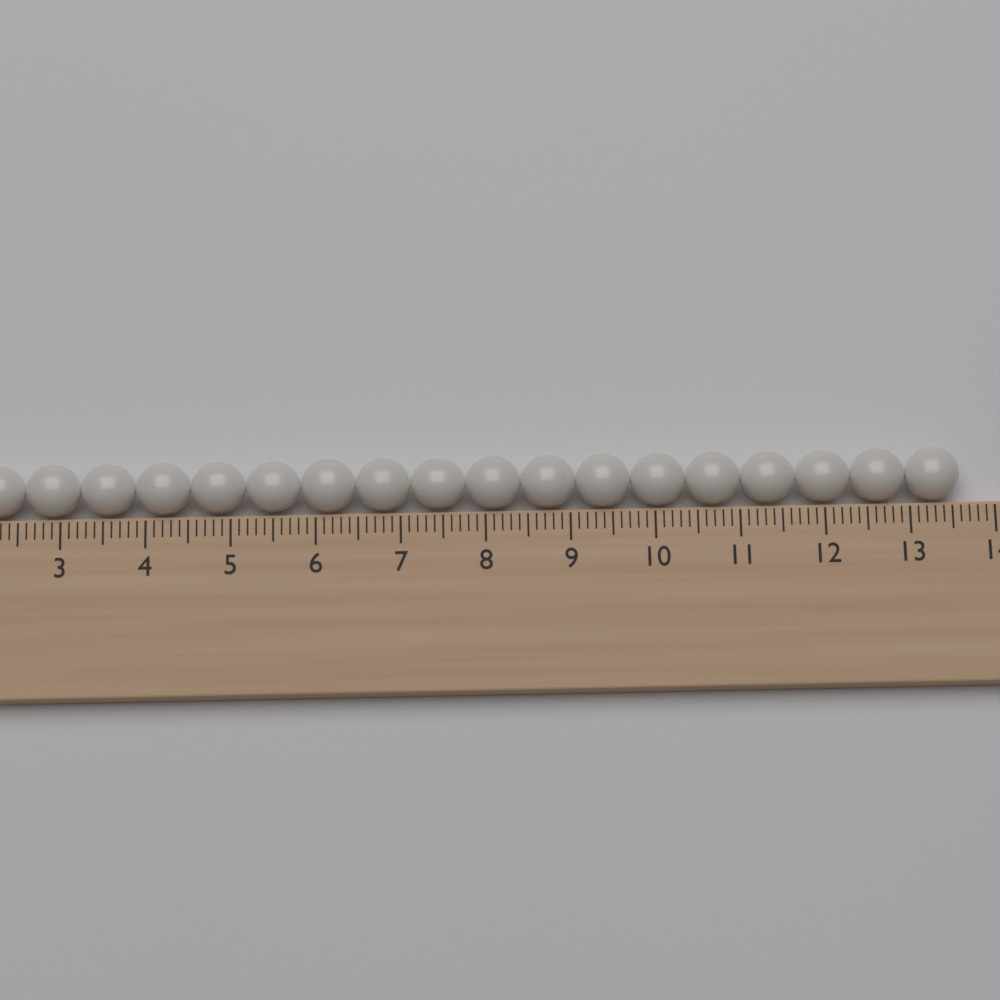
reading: 13.6 (no unit)
